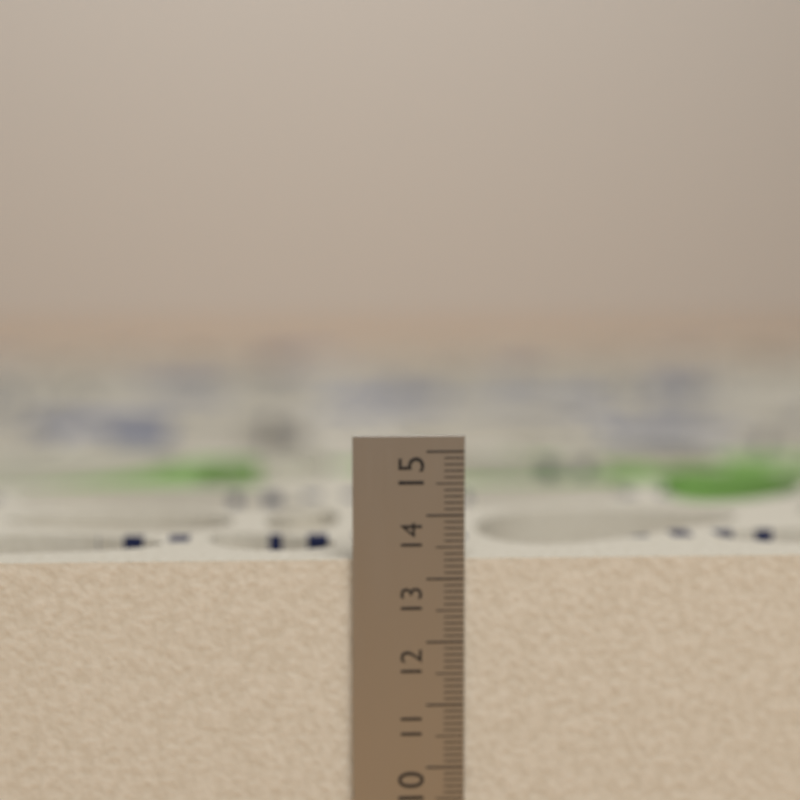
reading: 13.3 cm
